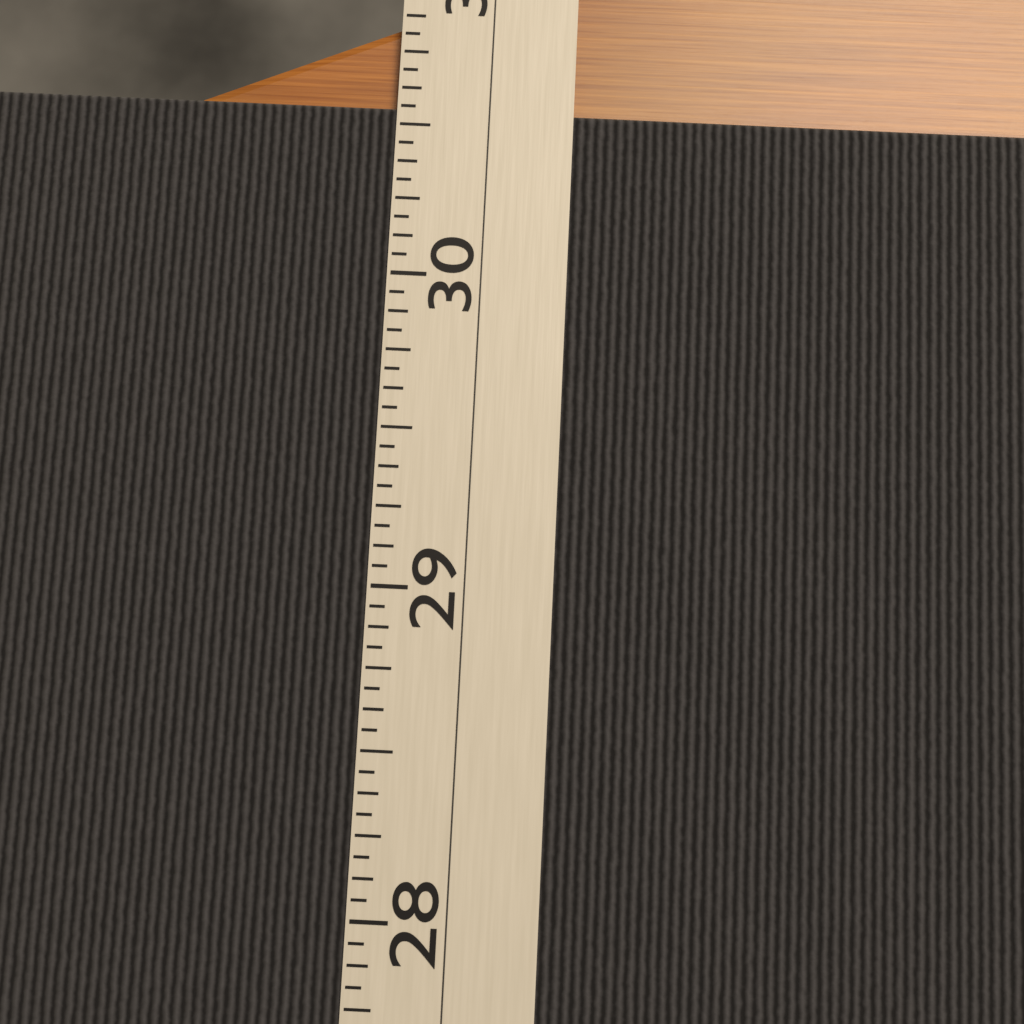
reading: 30.5625 (no unit)
